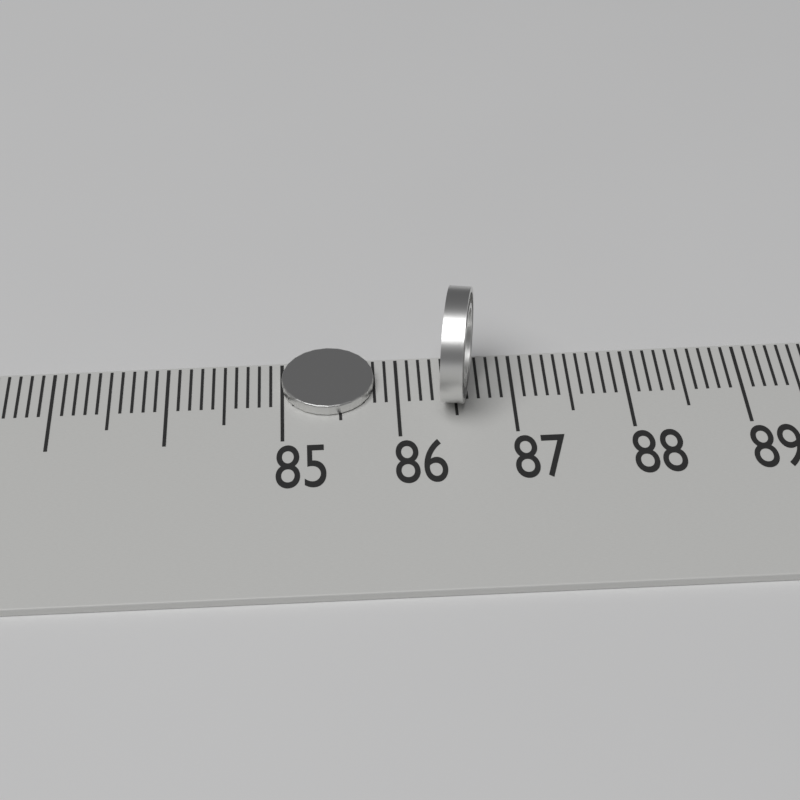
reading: 85.8 (no unit)
